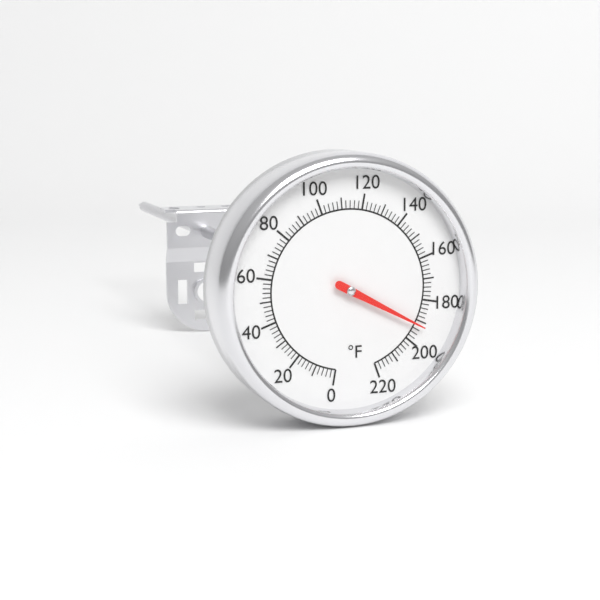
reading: 192 °F
